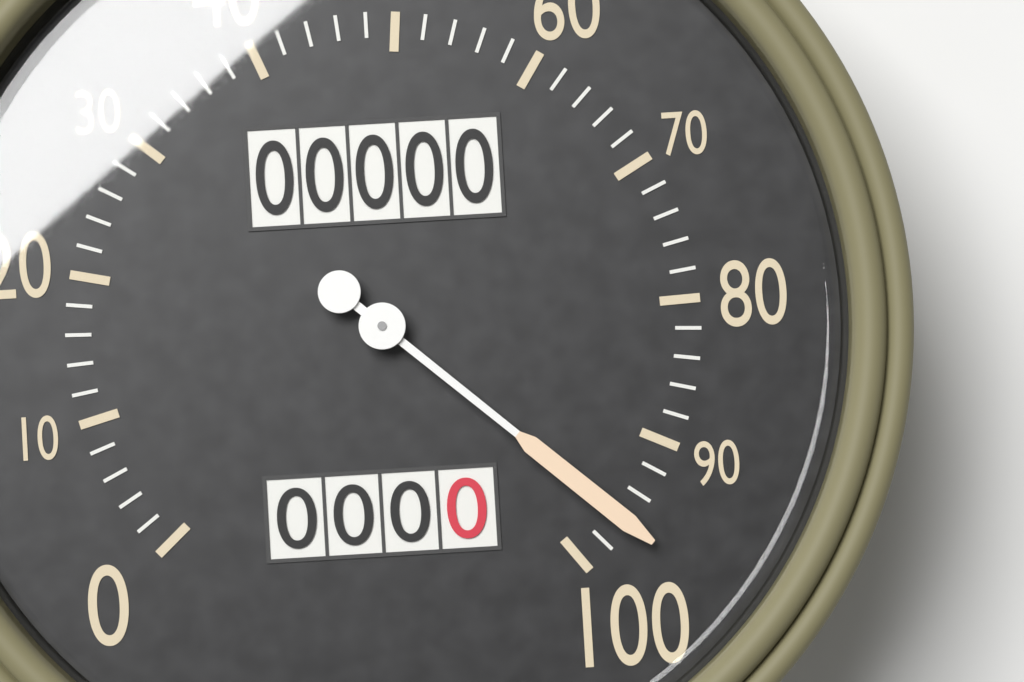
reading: 96 (no unit)
